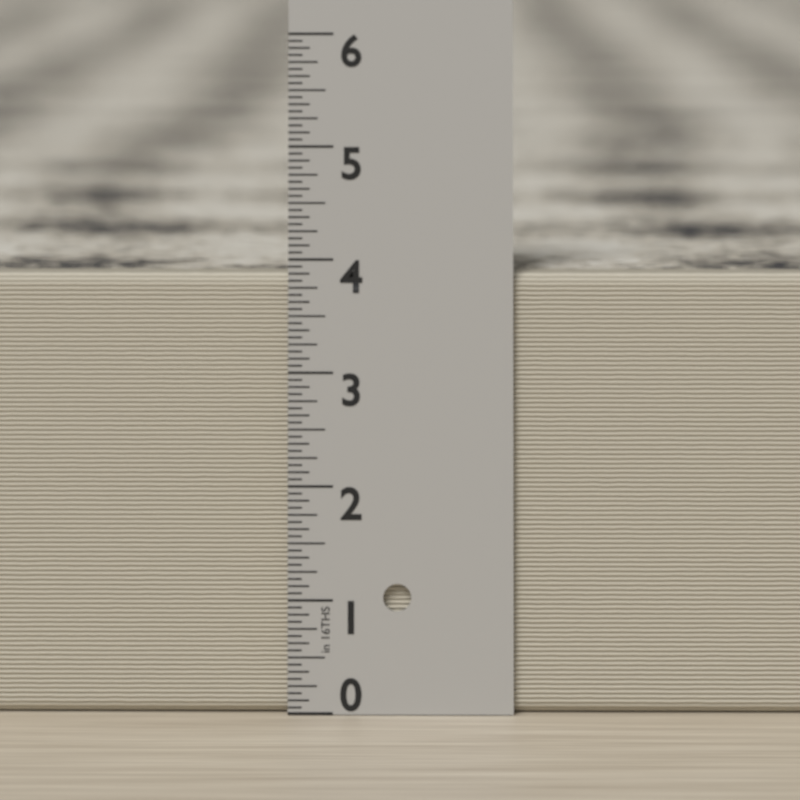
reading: 3.8750 in
